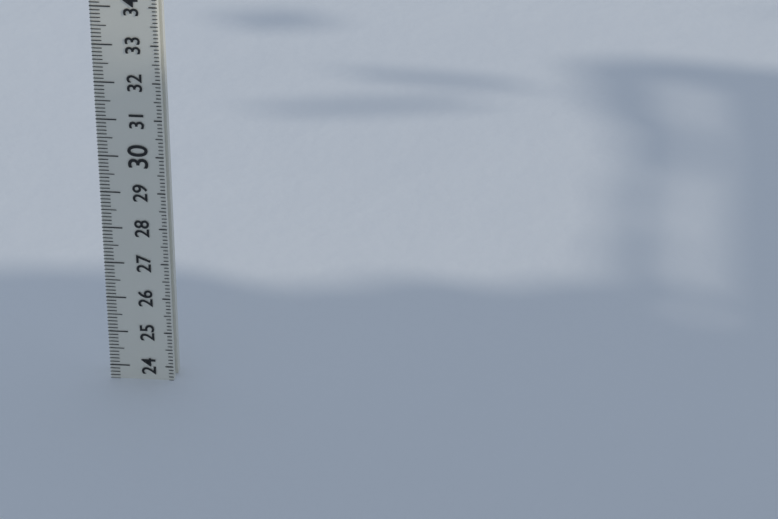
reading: 23.6 (no unit)
